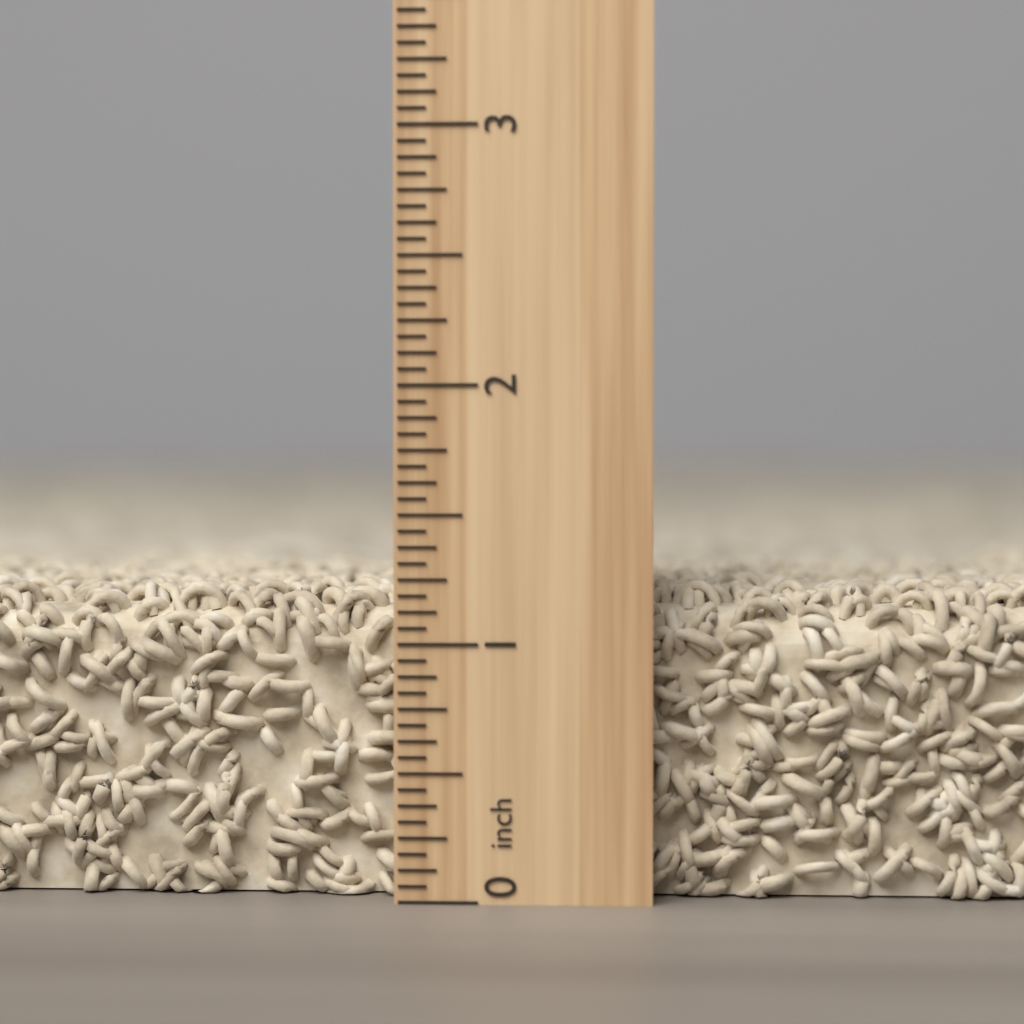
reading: 1.2500 inch
